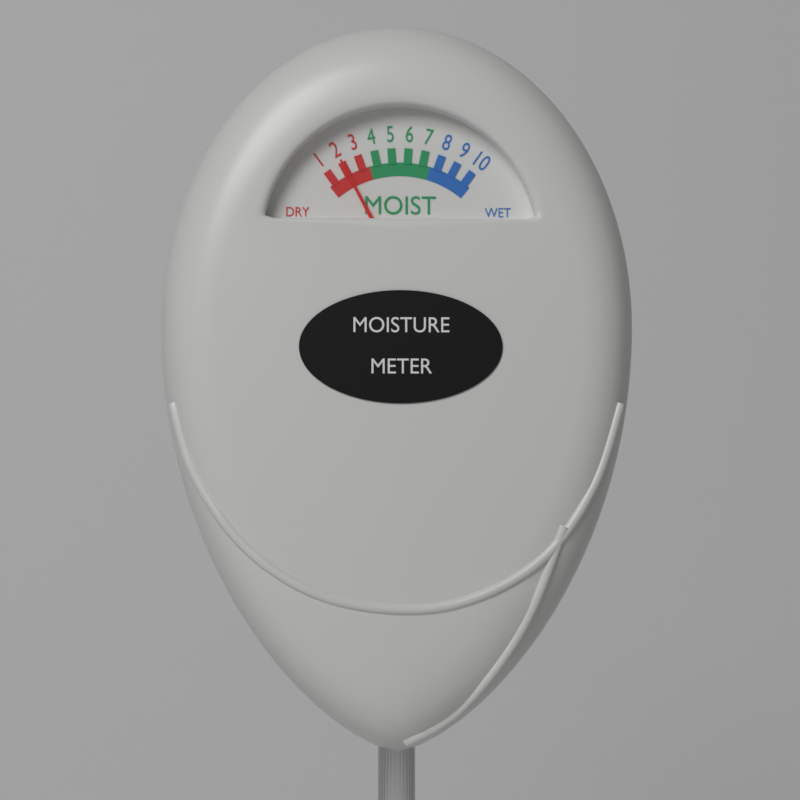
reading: 2 (no unit)
